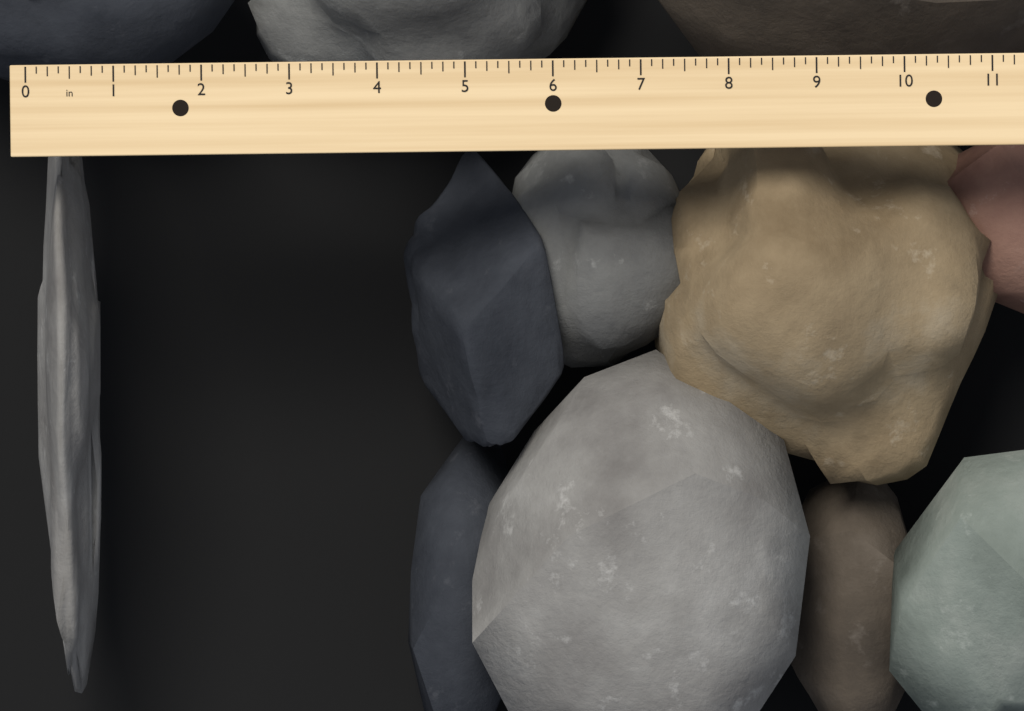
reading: 0.750 in
